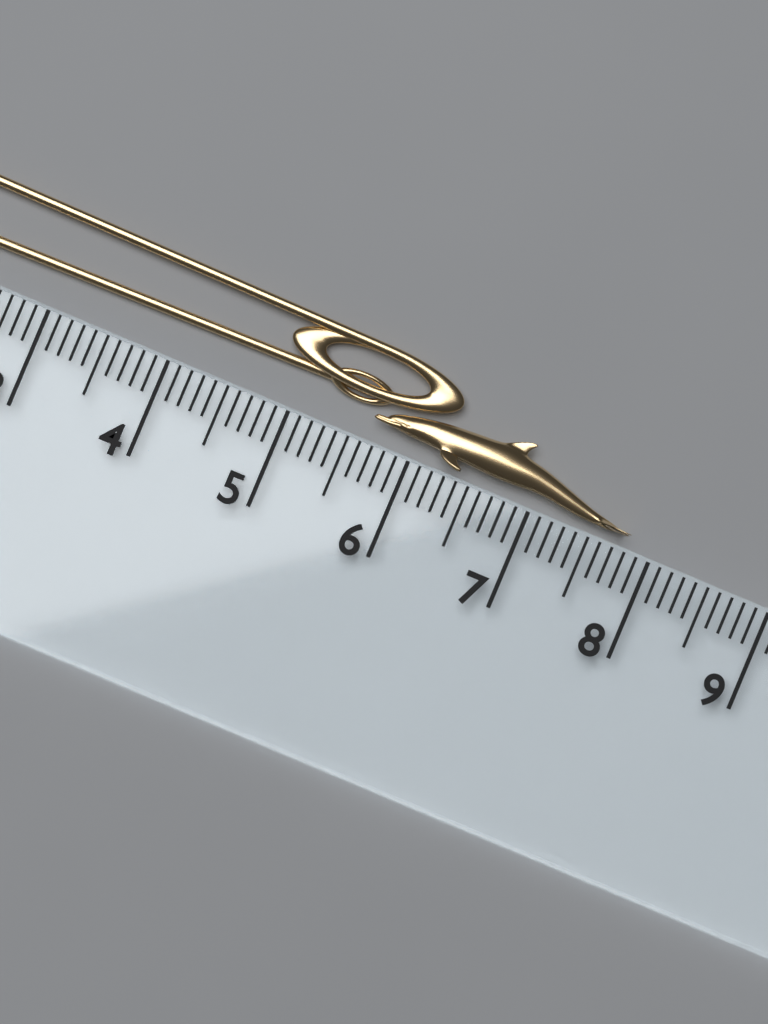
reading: 7.8 cm
